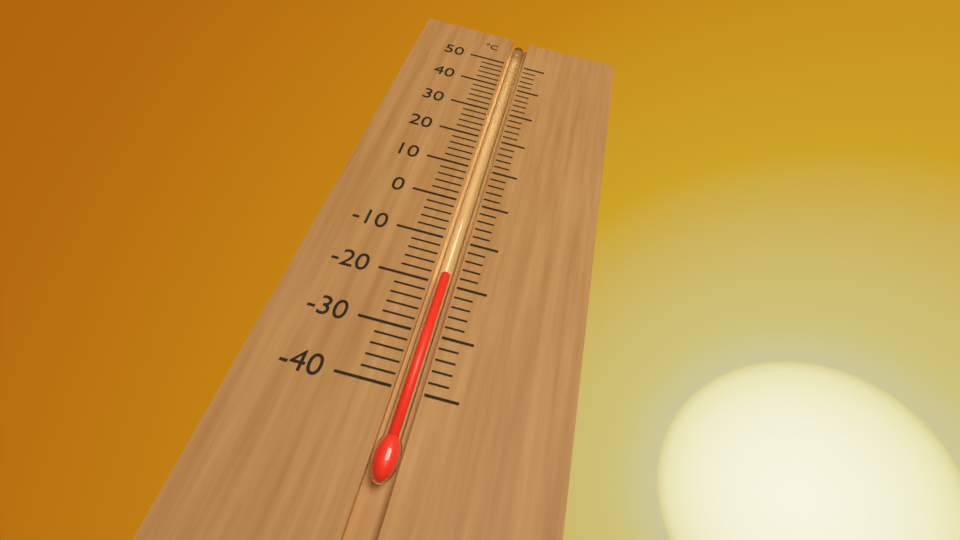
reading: -18 °C
